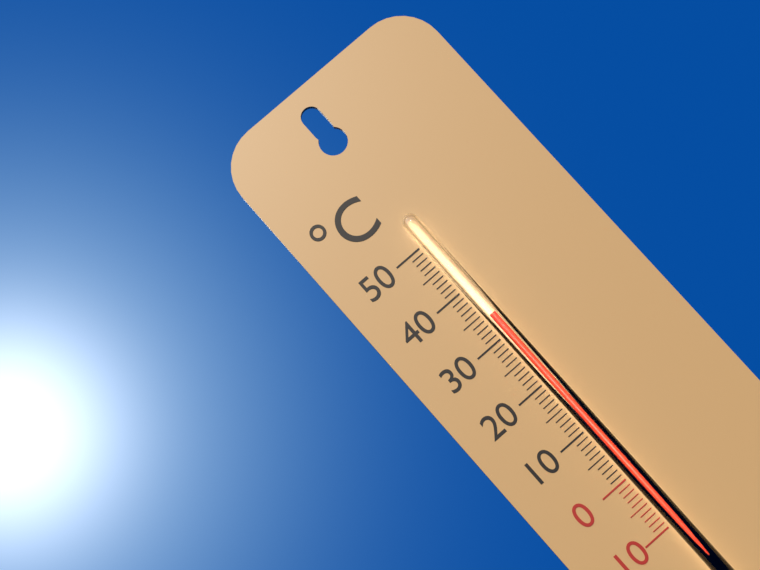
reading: 34 °C
